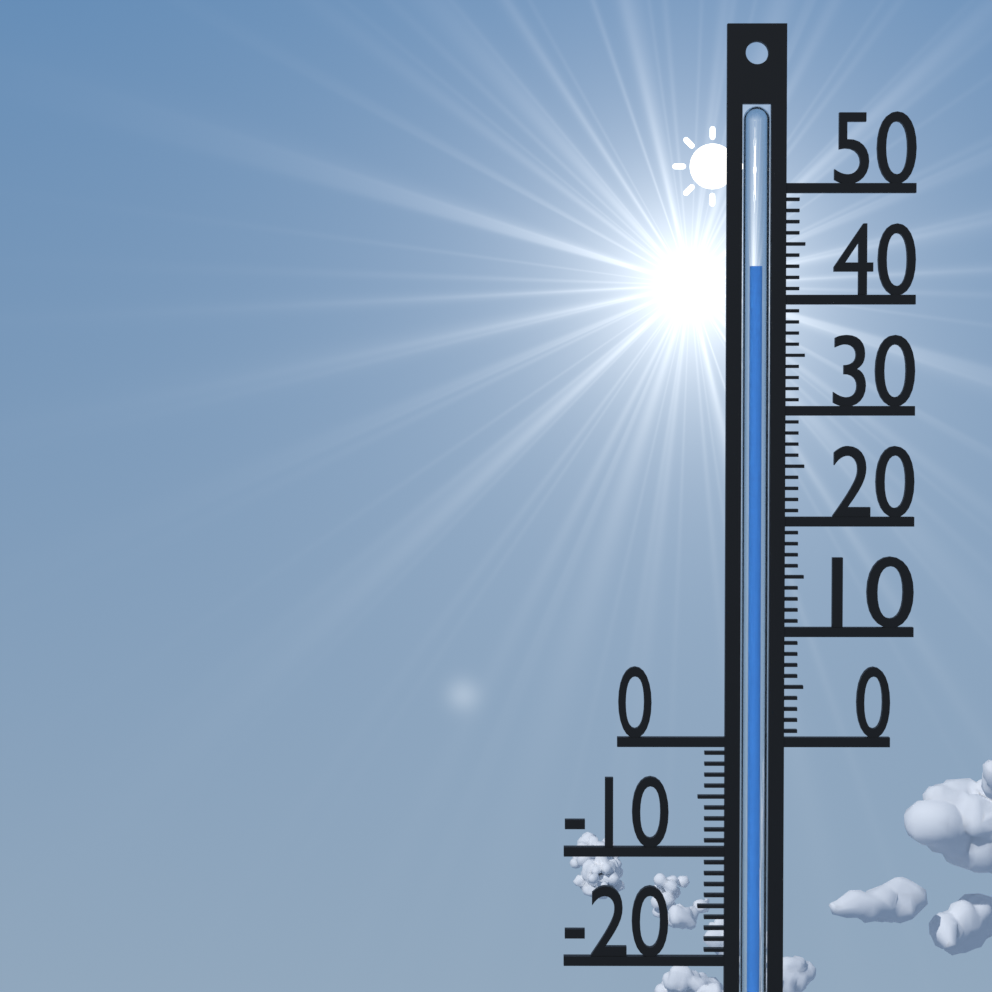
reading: 43 °C
